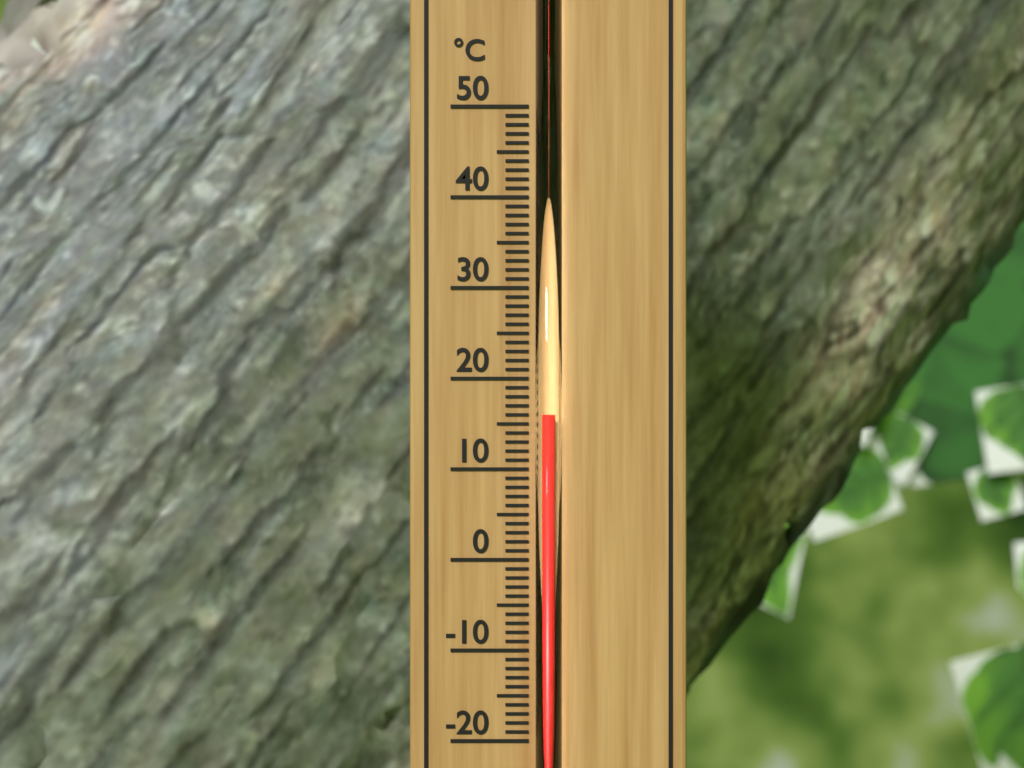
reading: 16 °C
